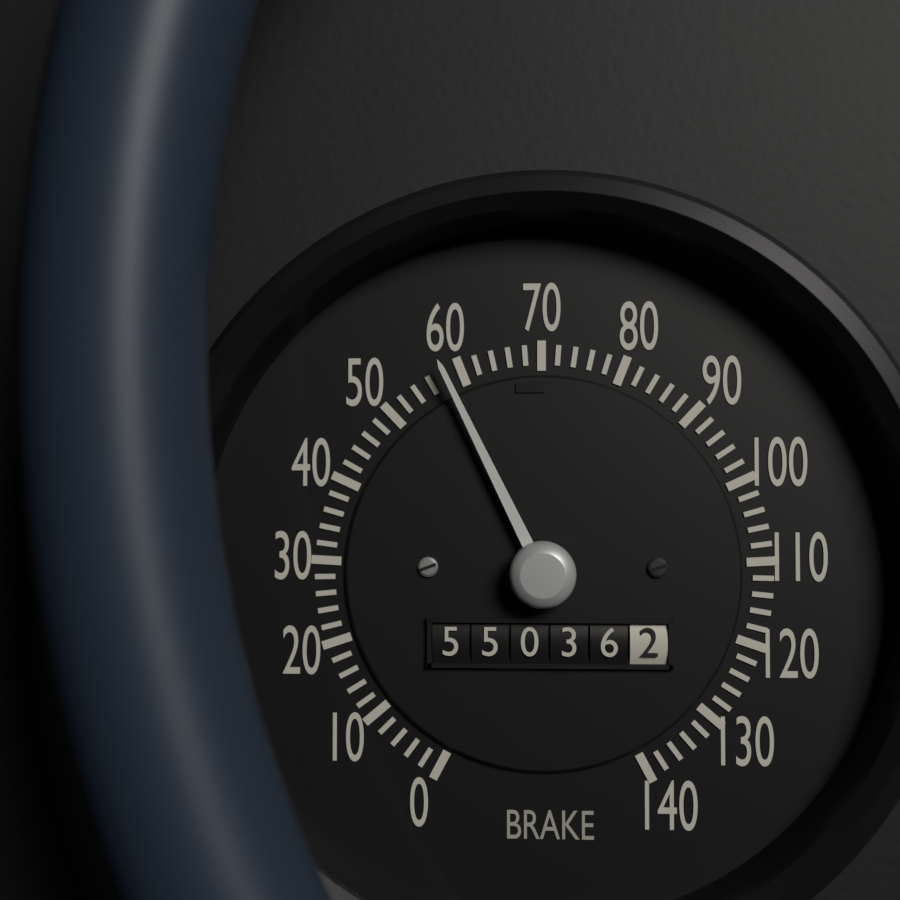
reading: 58 (no unit)
